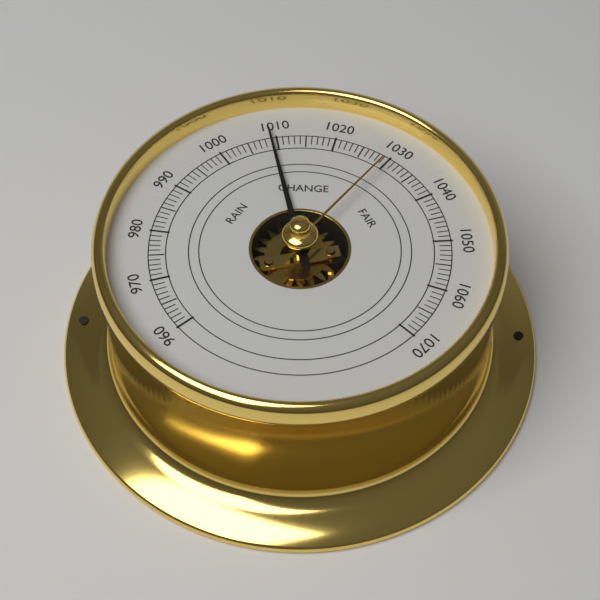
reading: 1009 (no unit)
